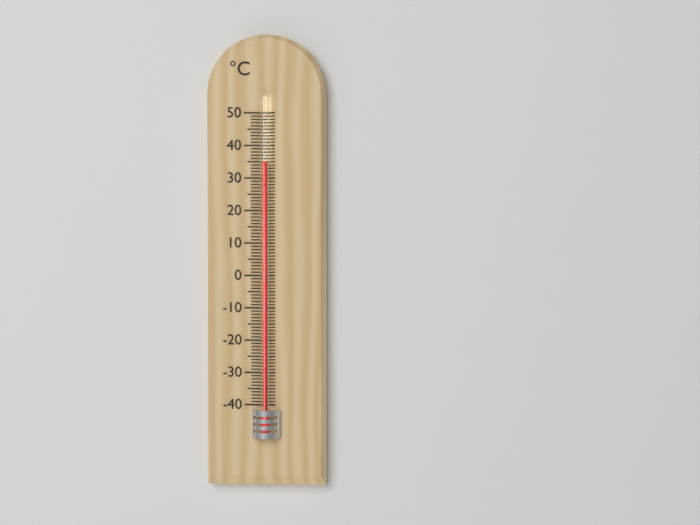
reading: 35 °C
